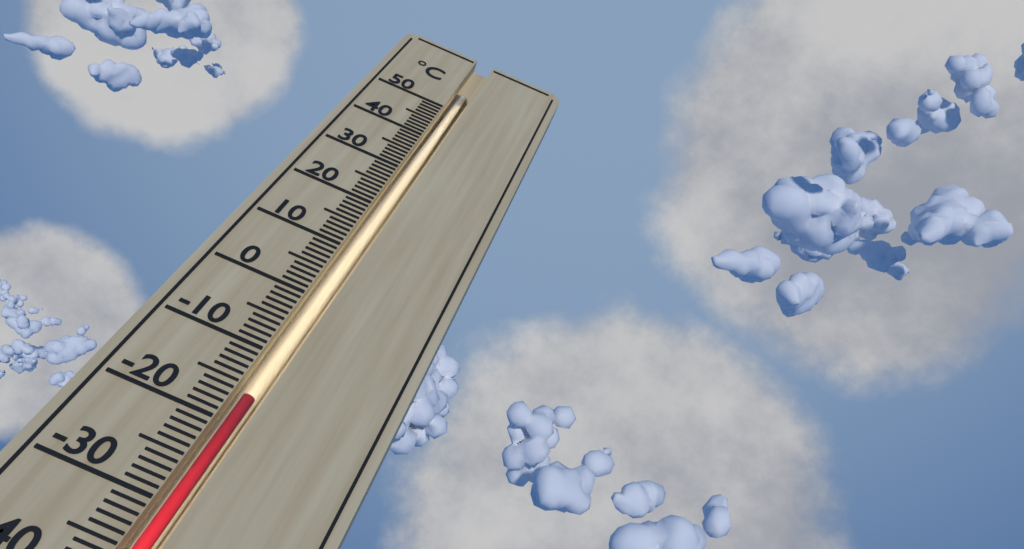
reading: -16 °C
